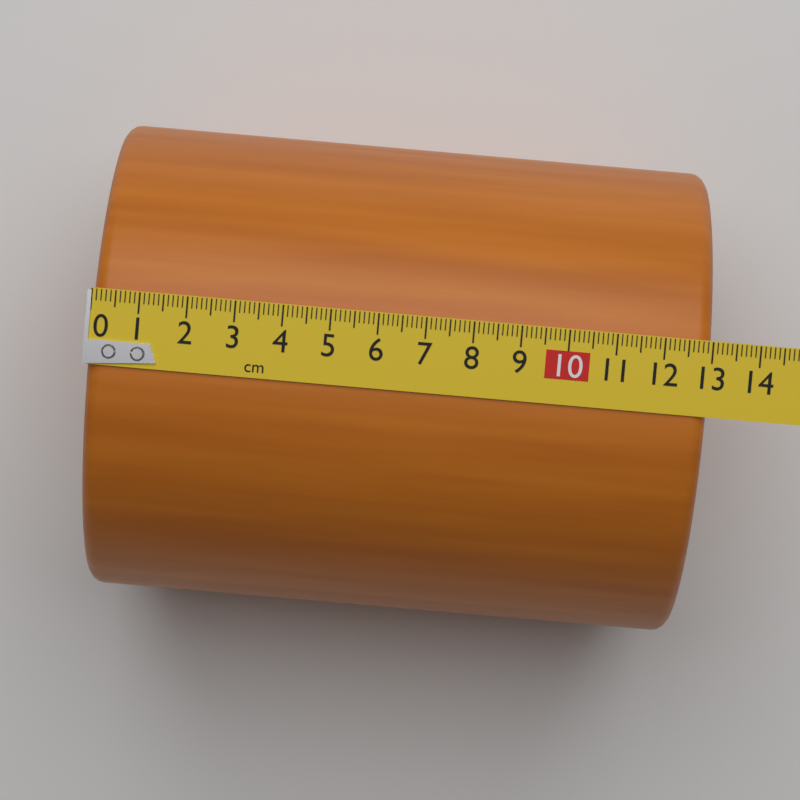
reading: 13.0 cm
